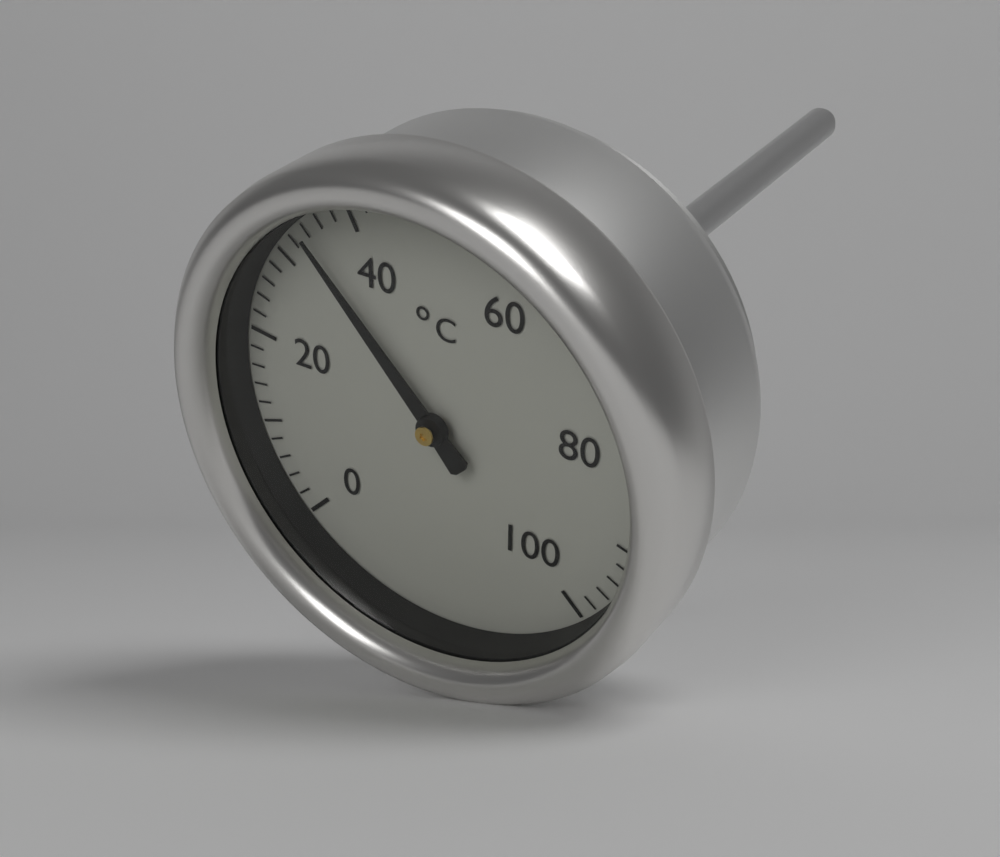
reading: 34 °C
